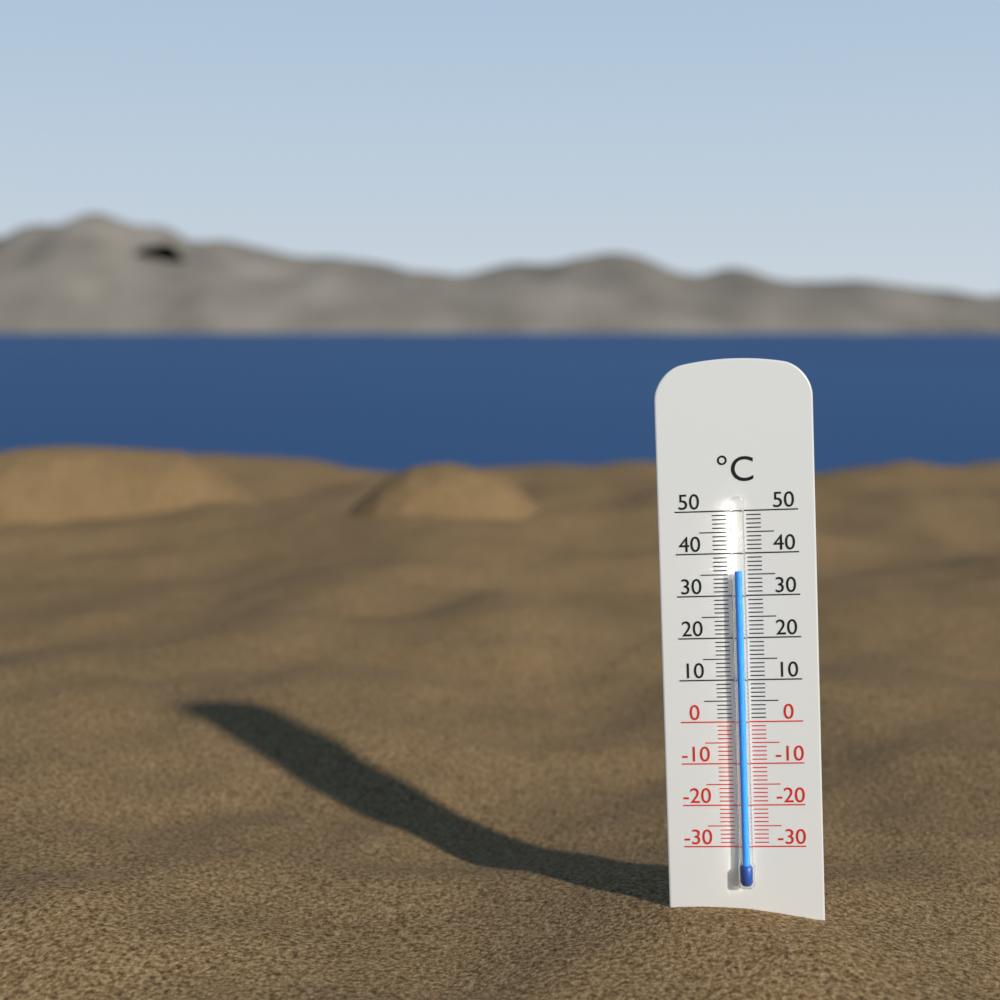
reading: 36 °C
